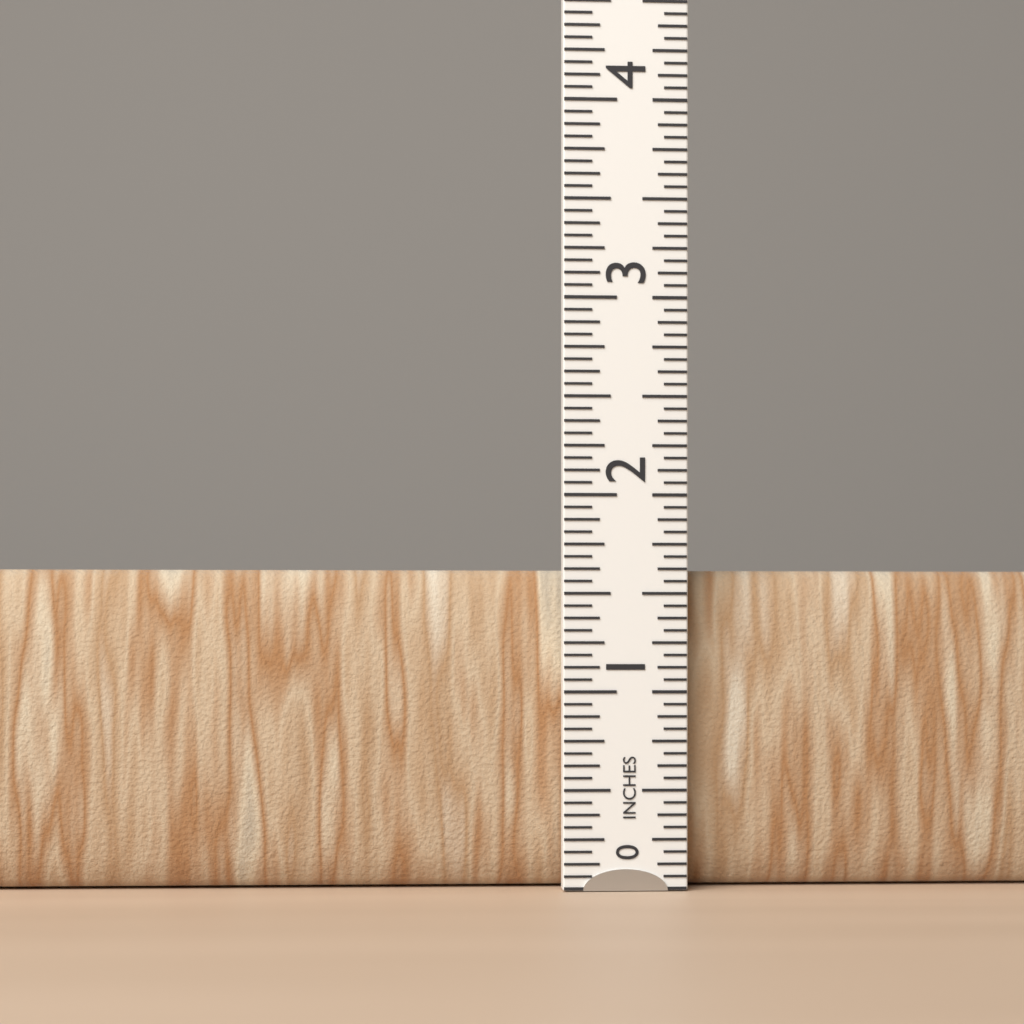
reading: 1.6250 in
